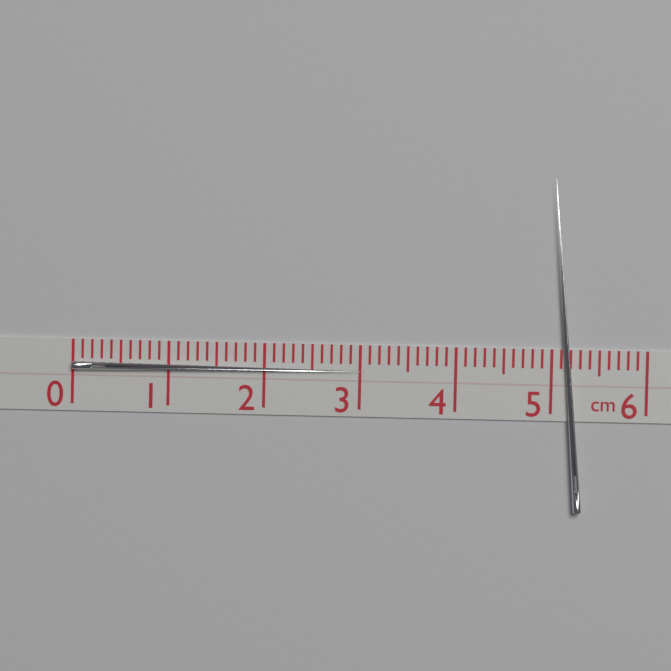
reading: 3.1 cm
